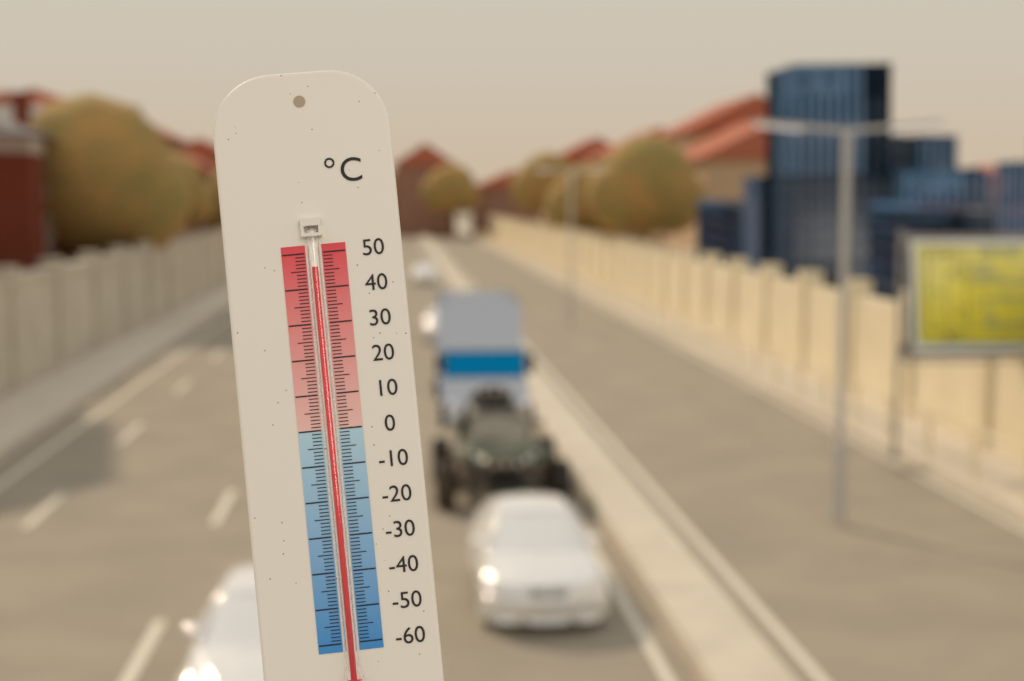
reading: 46 °C
